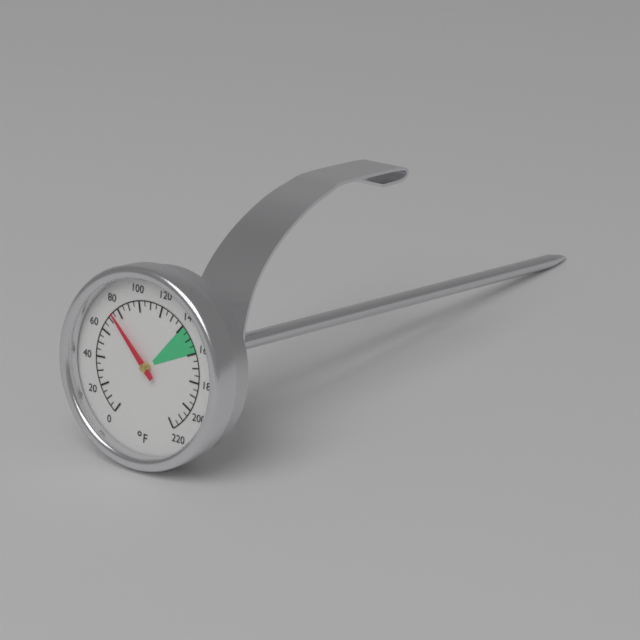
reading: 75 °F
